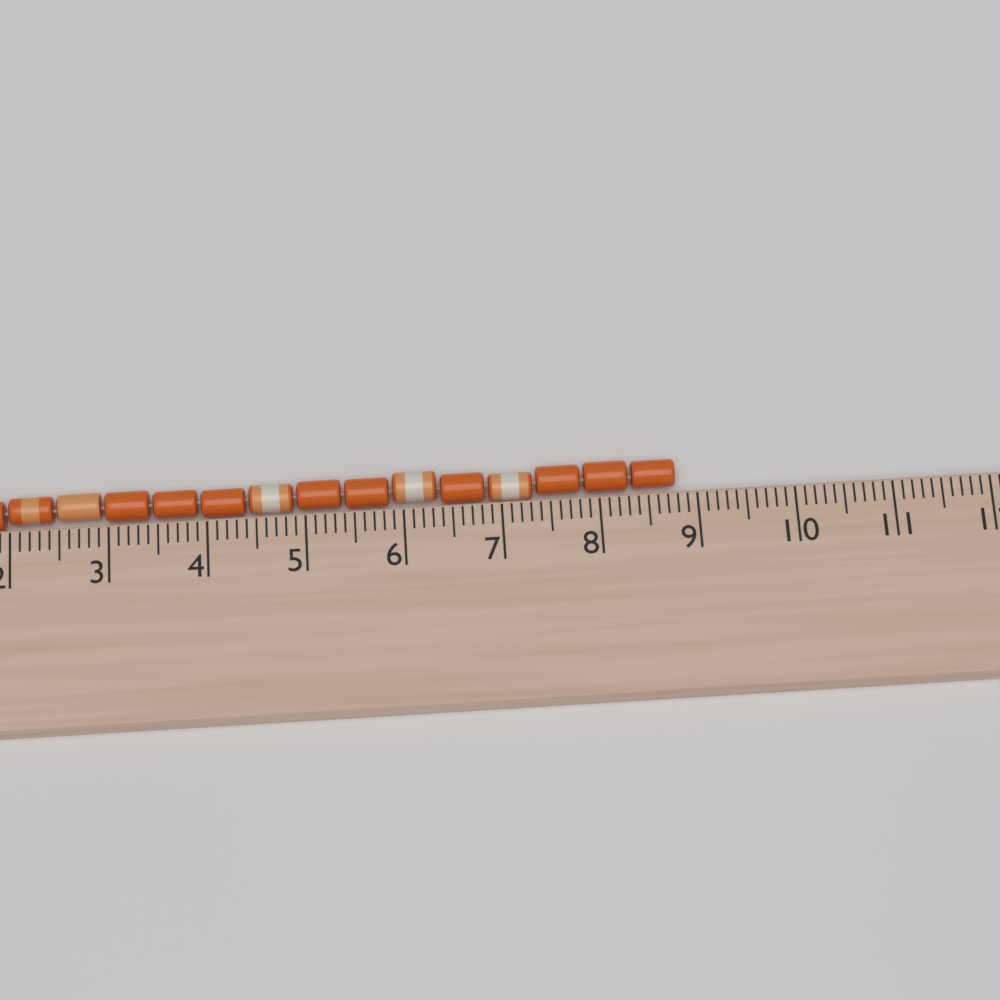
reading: 8.8 cm
